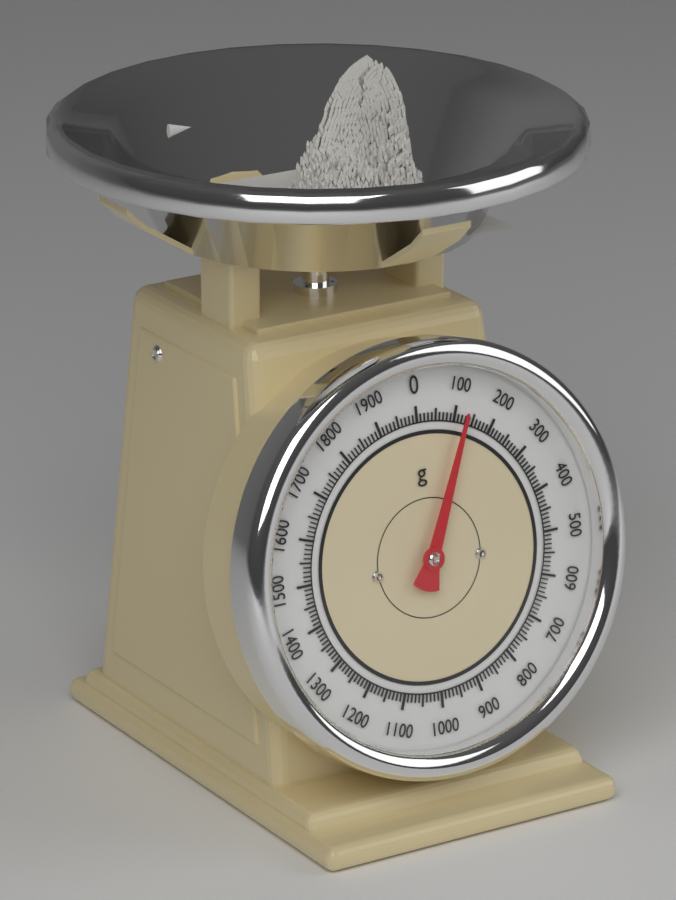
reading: 125 g
